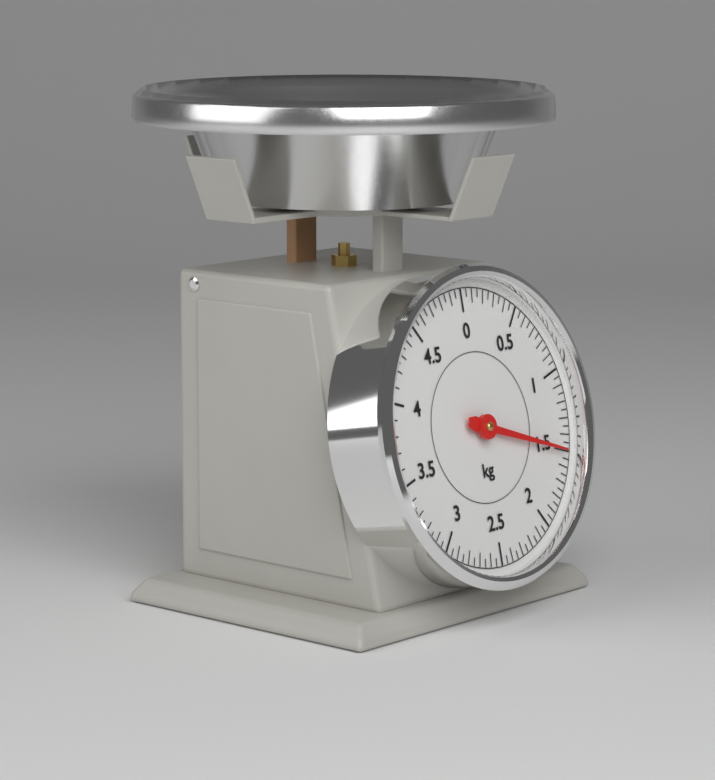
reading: 1.50 kg
